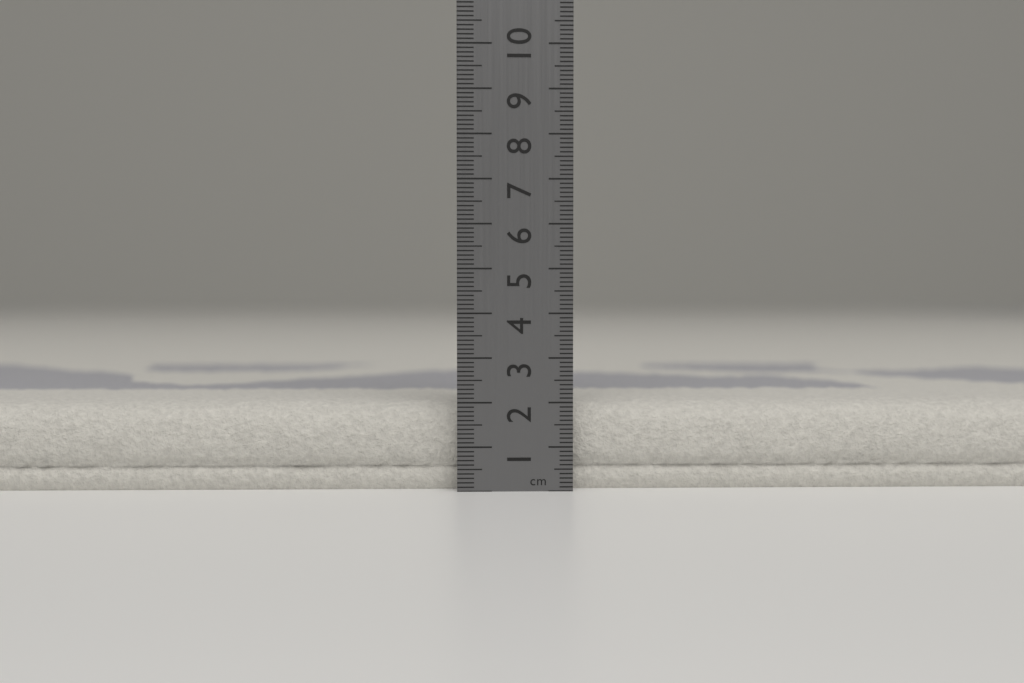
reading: 2.0 cm
